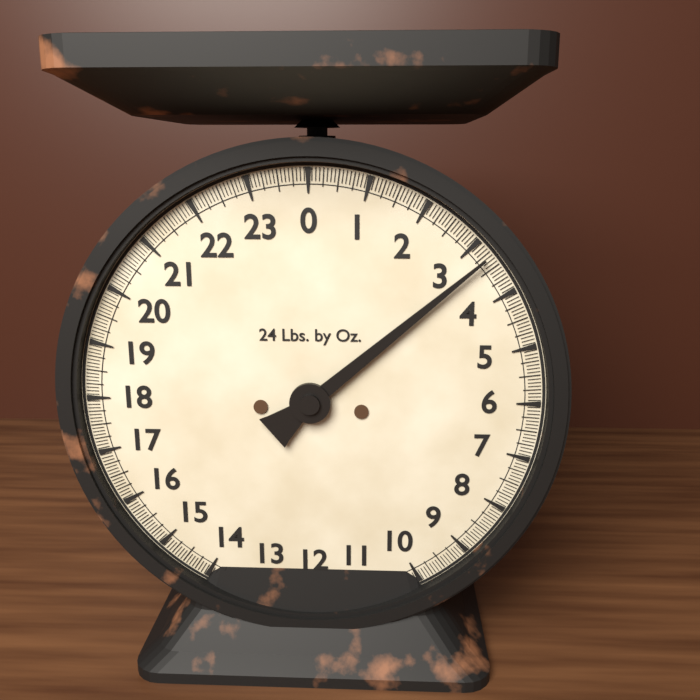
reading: 3.3125 lb
